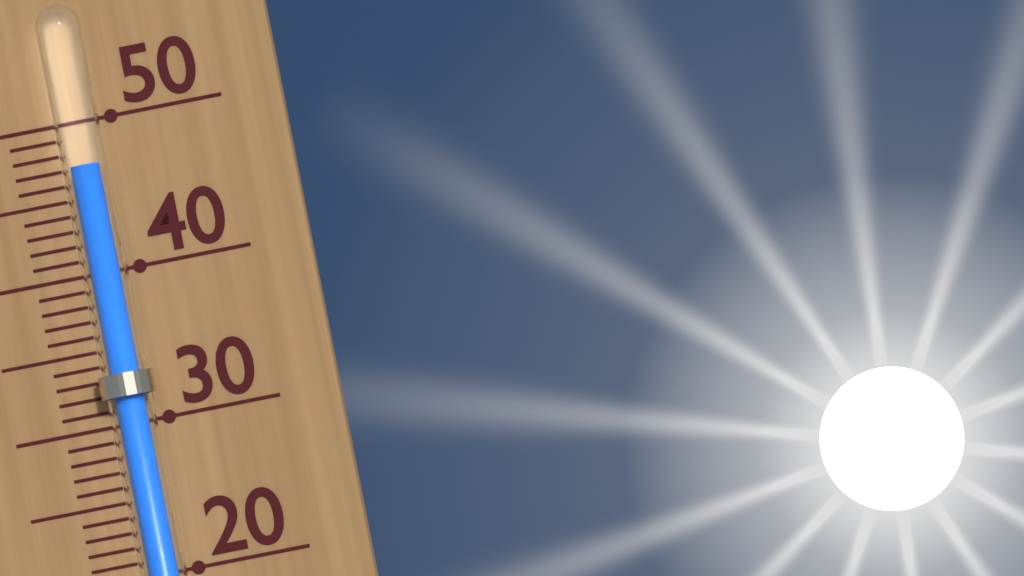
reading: 47 (no unit)
